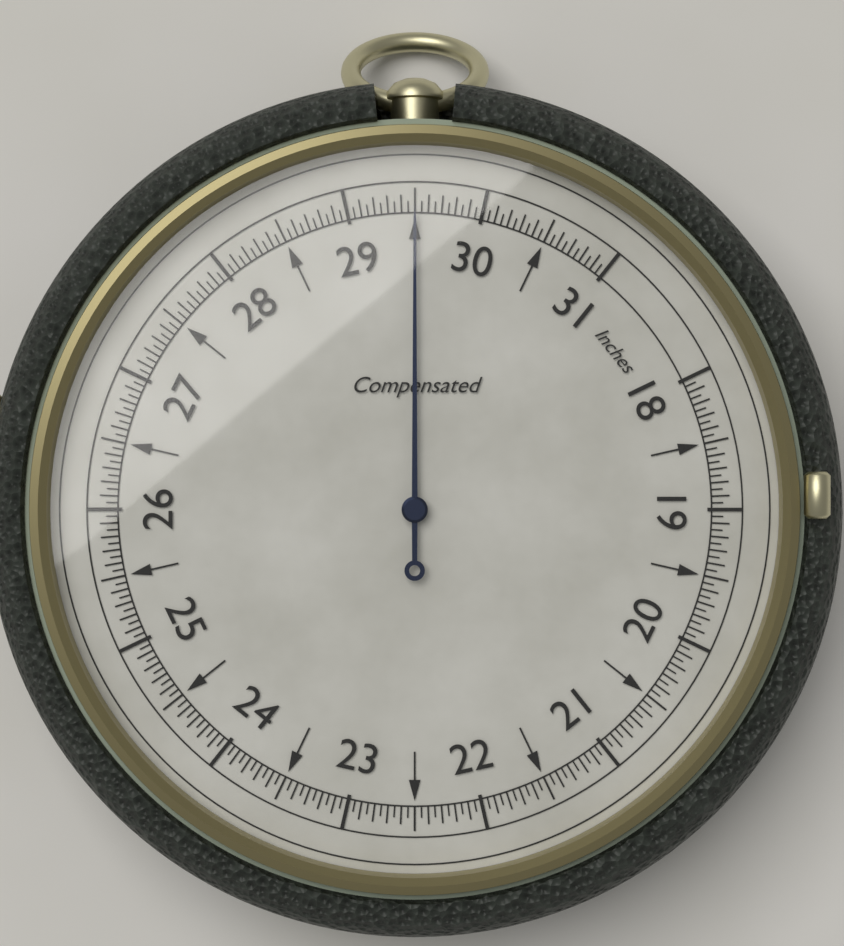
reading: 29.50 inches
